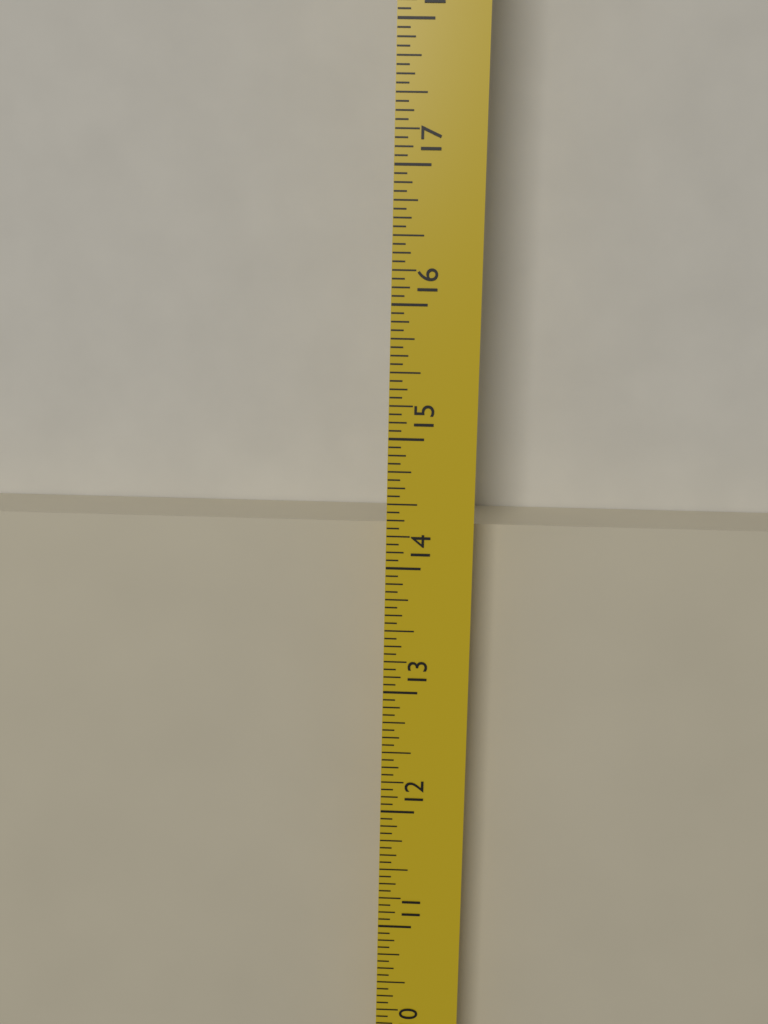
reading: 14.2500 in
